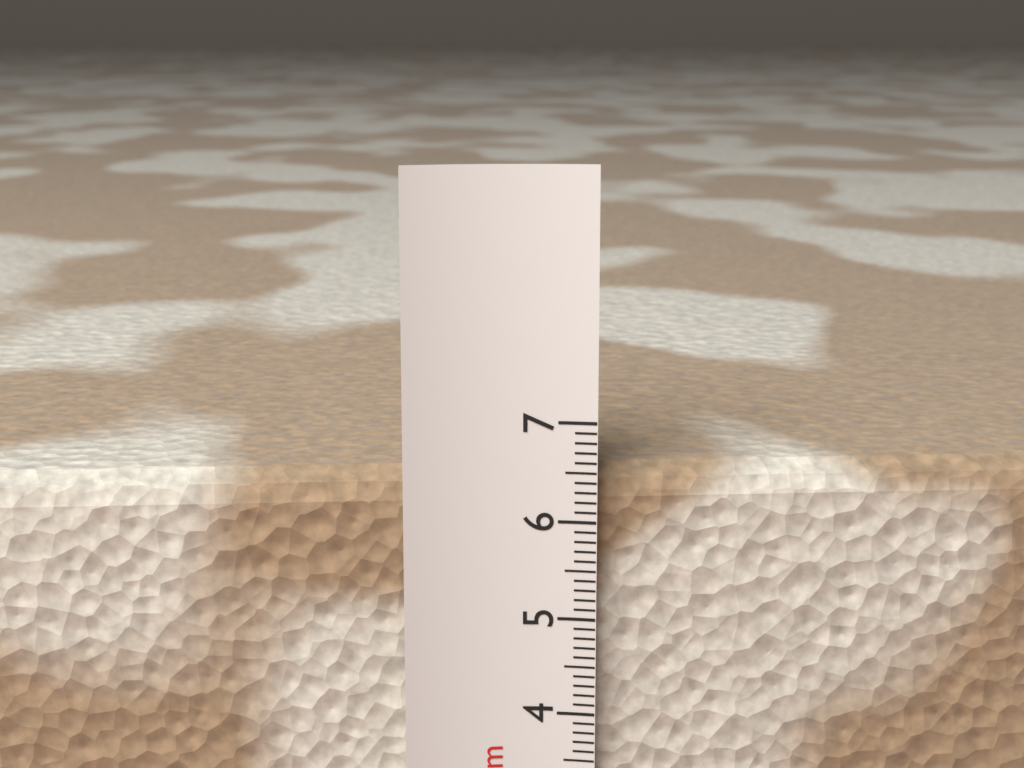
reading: 6.5 cm
